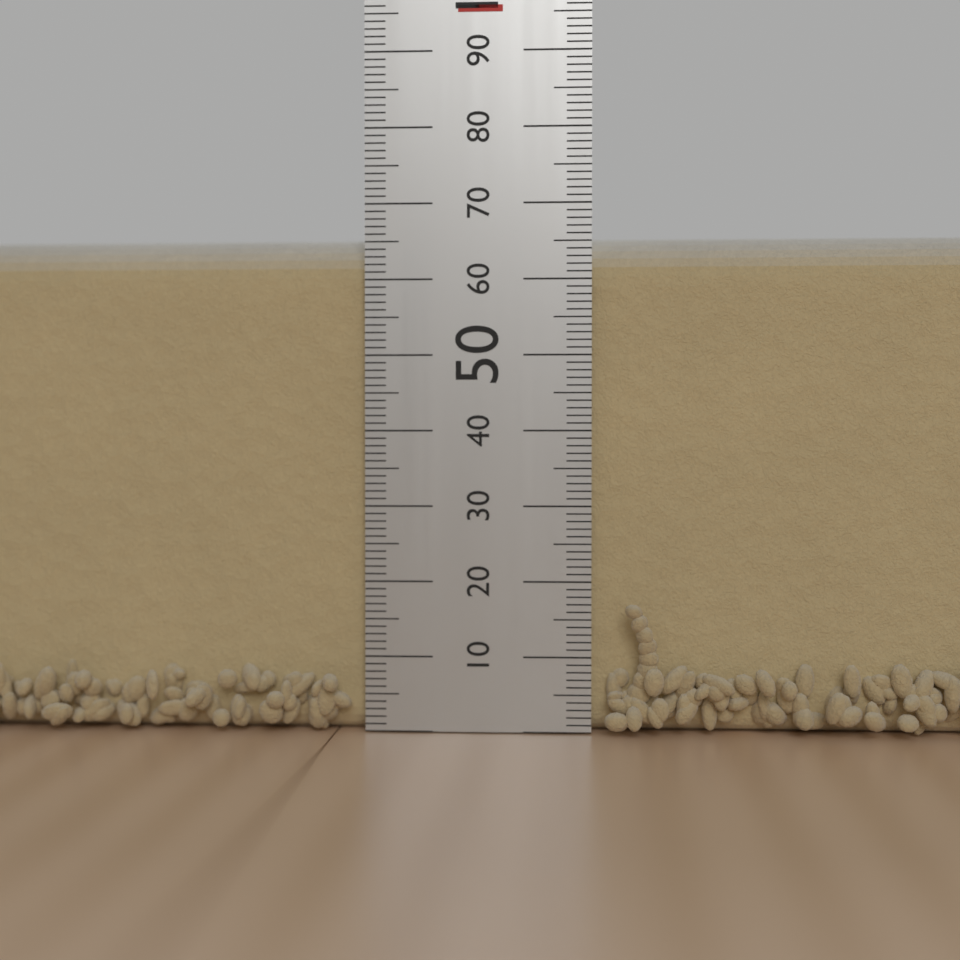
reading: 66 mm
